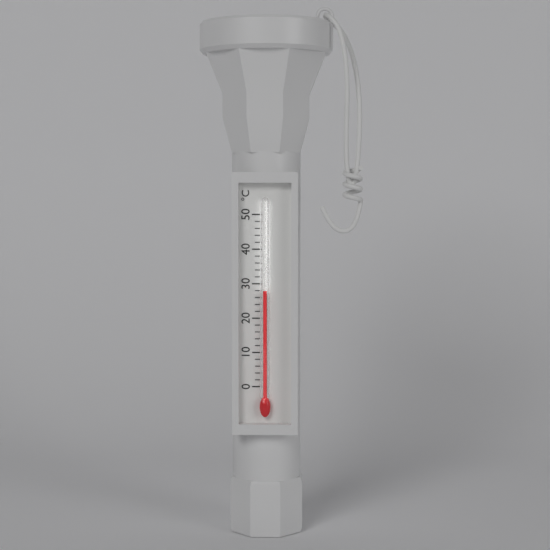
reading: 28 °C
